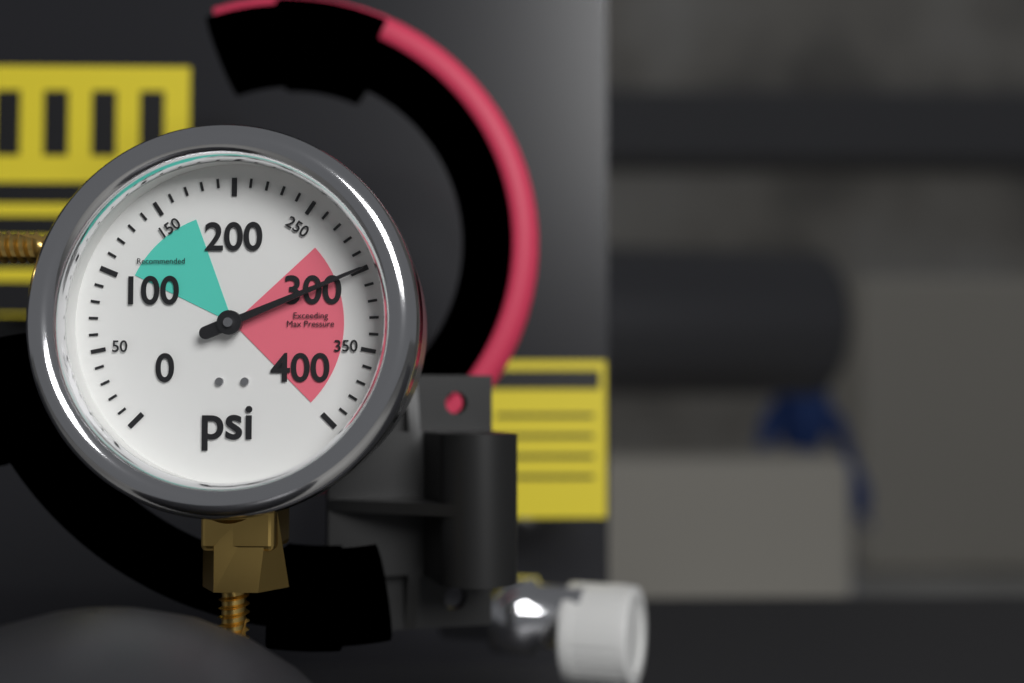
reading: 300 psi
